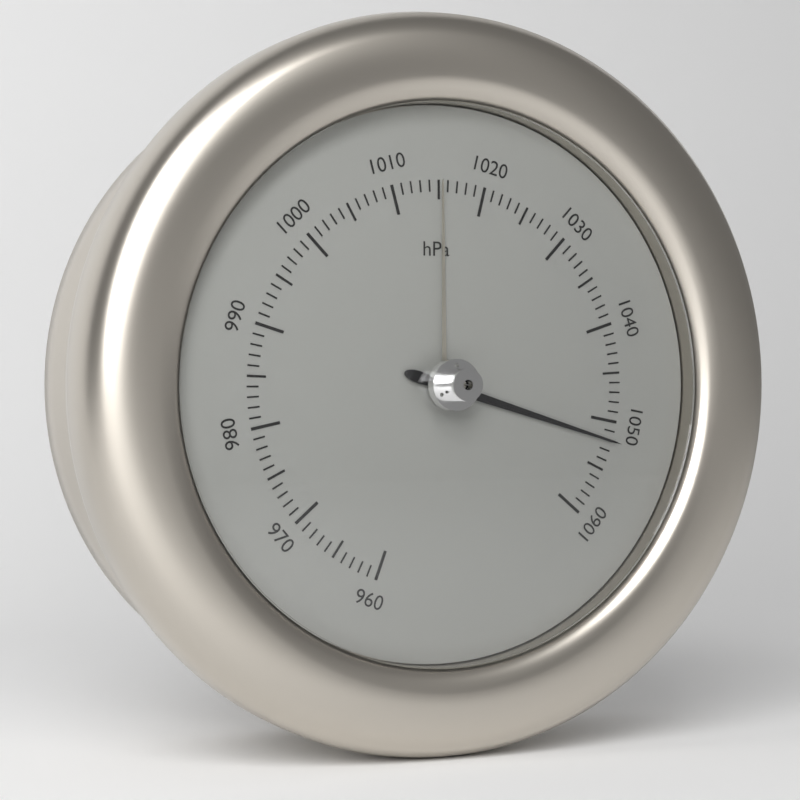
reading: 1052 hPa
